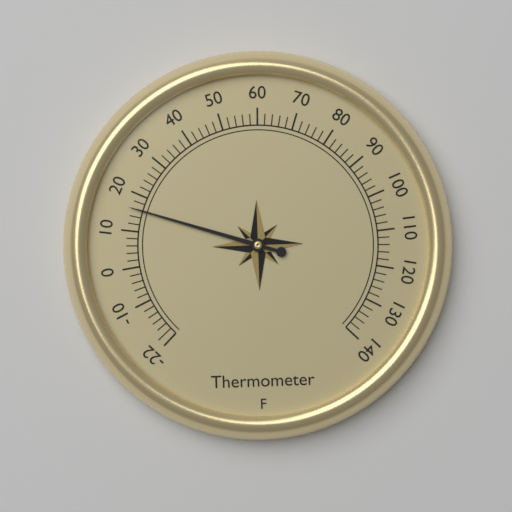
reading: 16 °F
